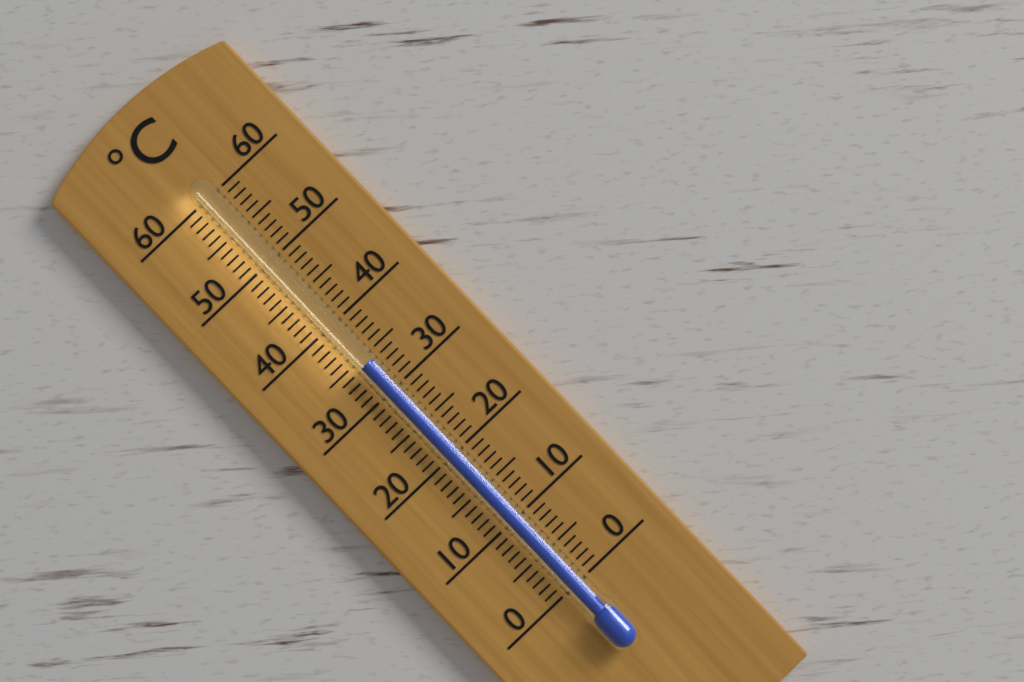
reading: 34 °C
